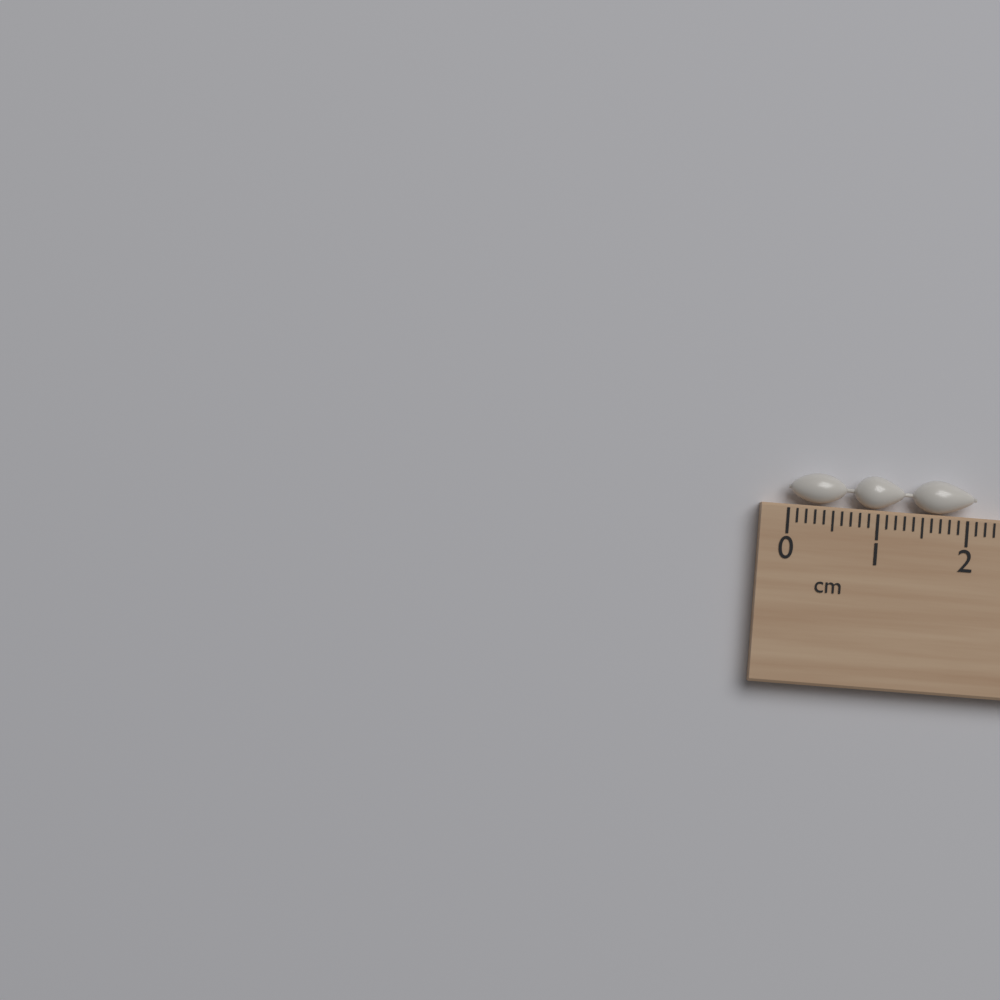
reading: 2.1 cm
